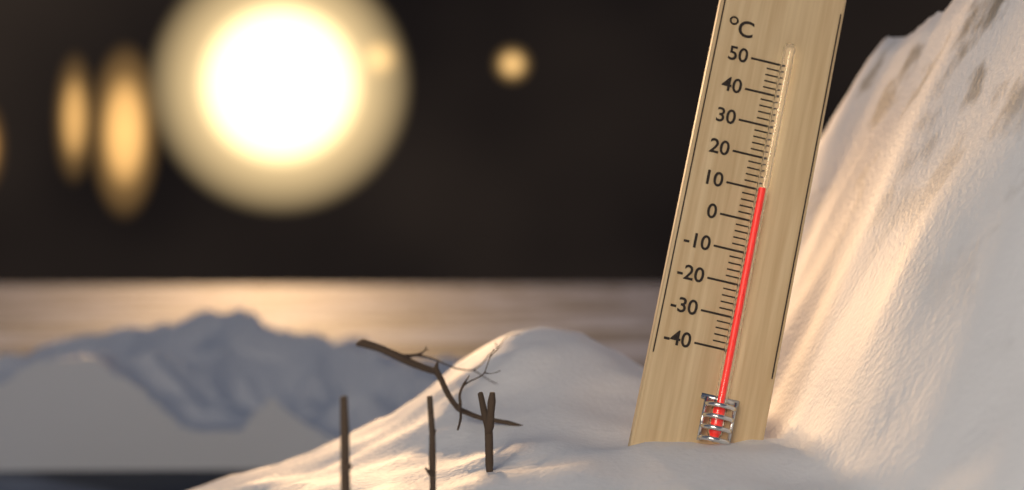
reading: 10 °C
